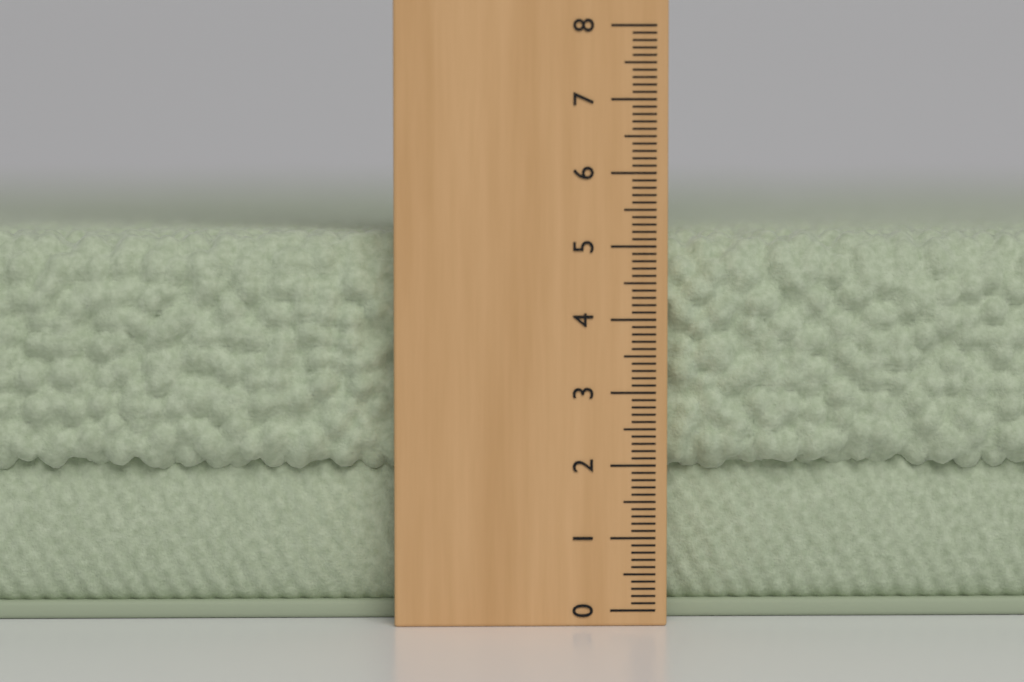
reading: 5.2 (no unit)
